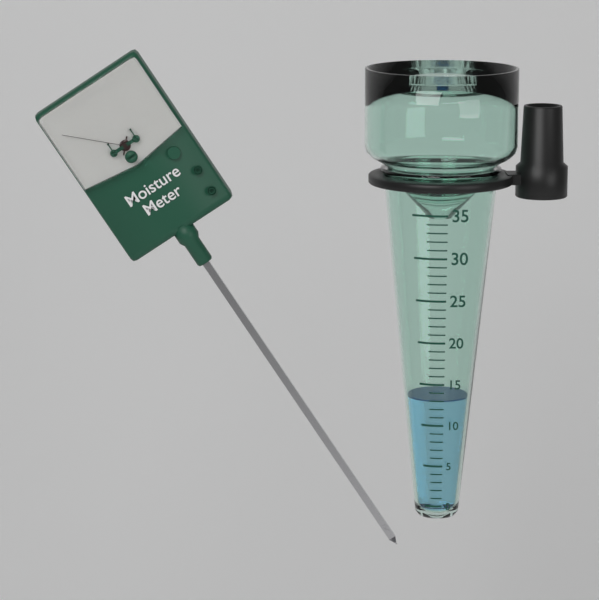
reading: 13 (no unit)
